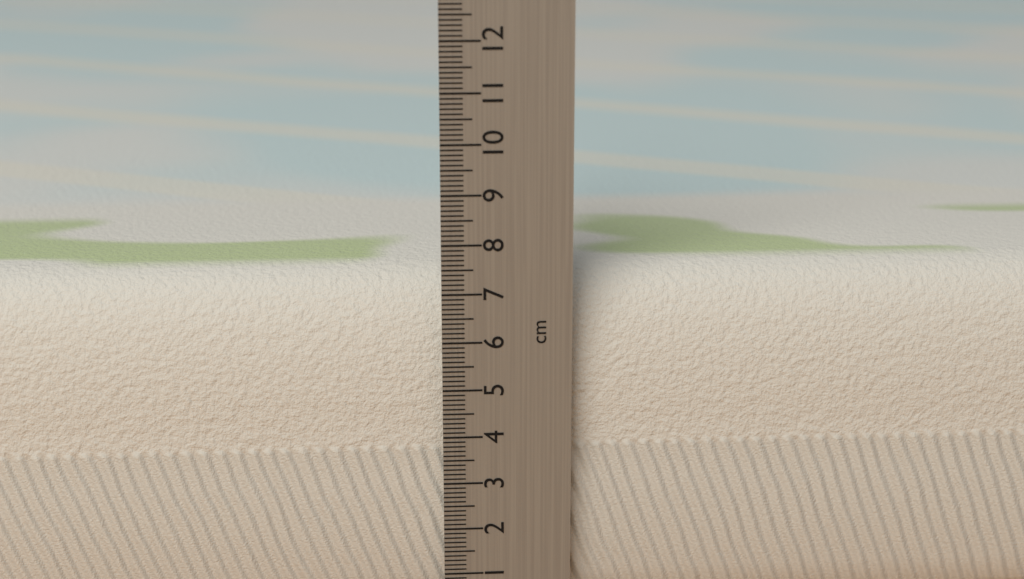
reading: 7.3 cm
